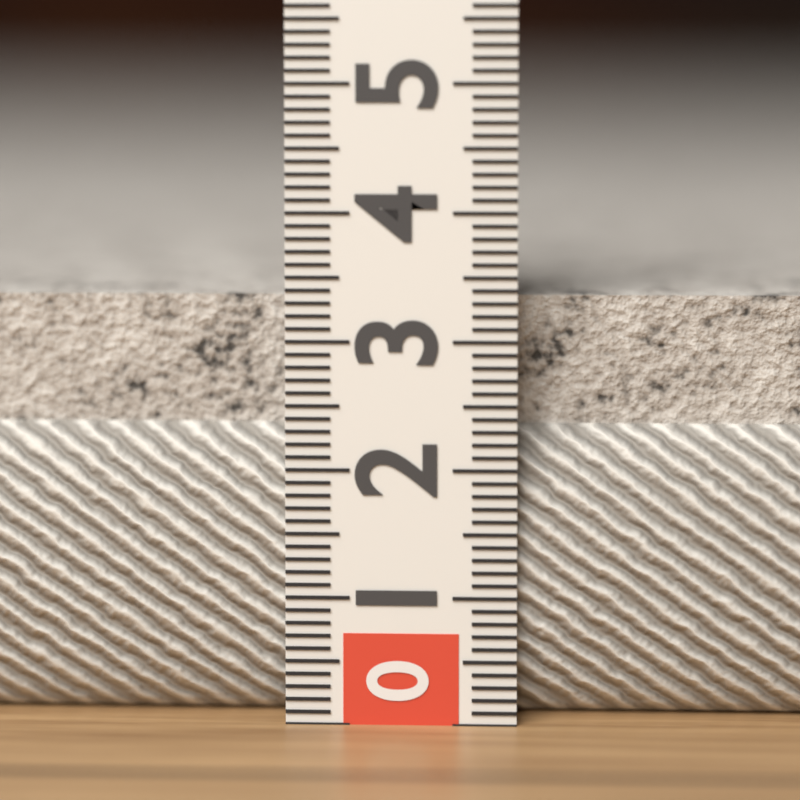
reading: 3.4 (no unit)
